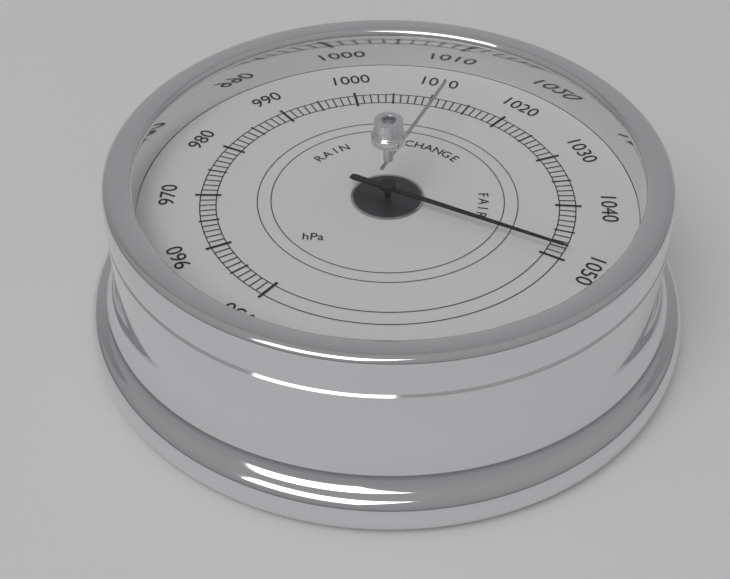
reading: 1049 hPa
